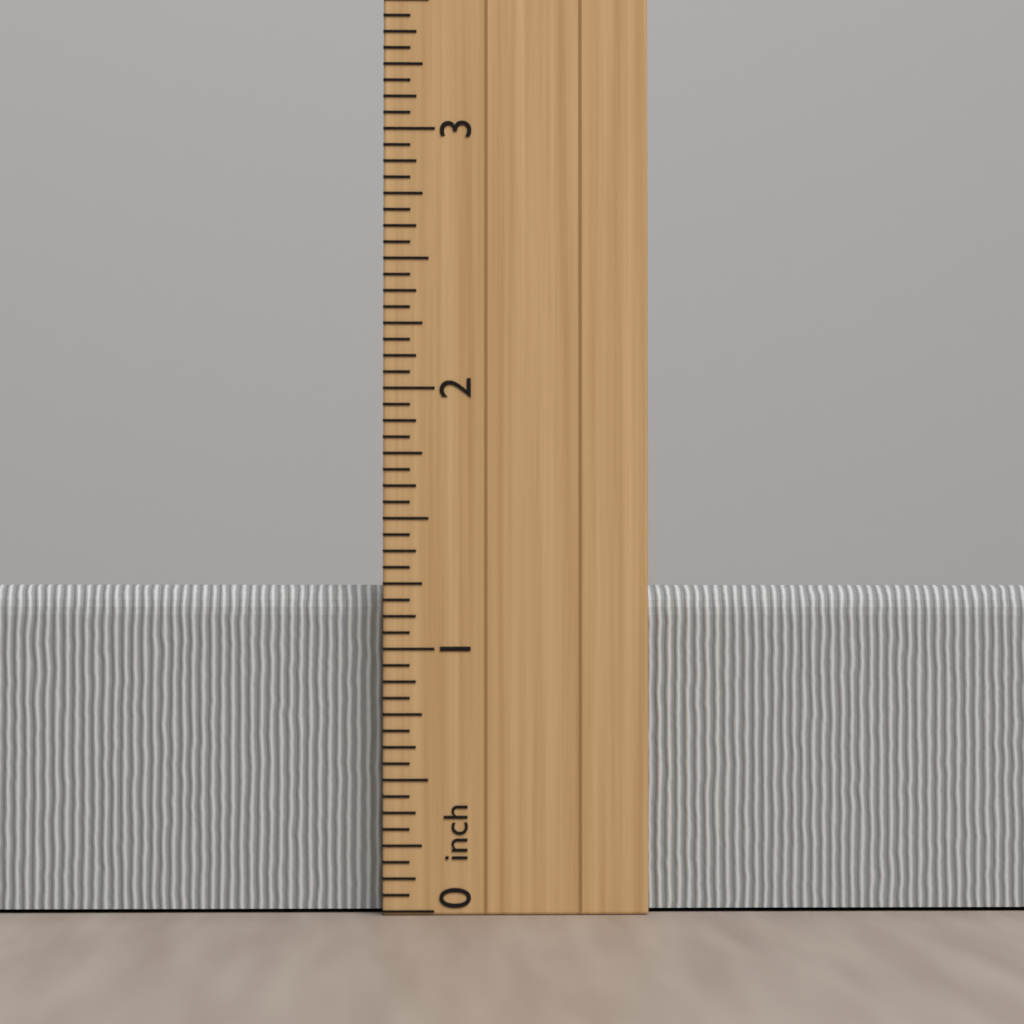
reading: 1.2500 inch
